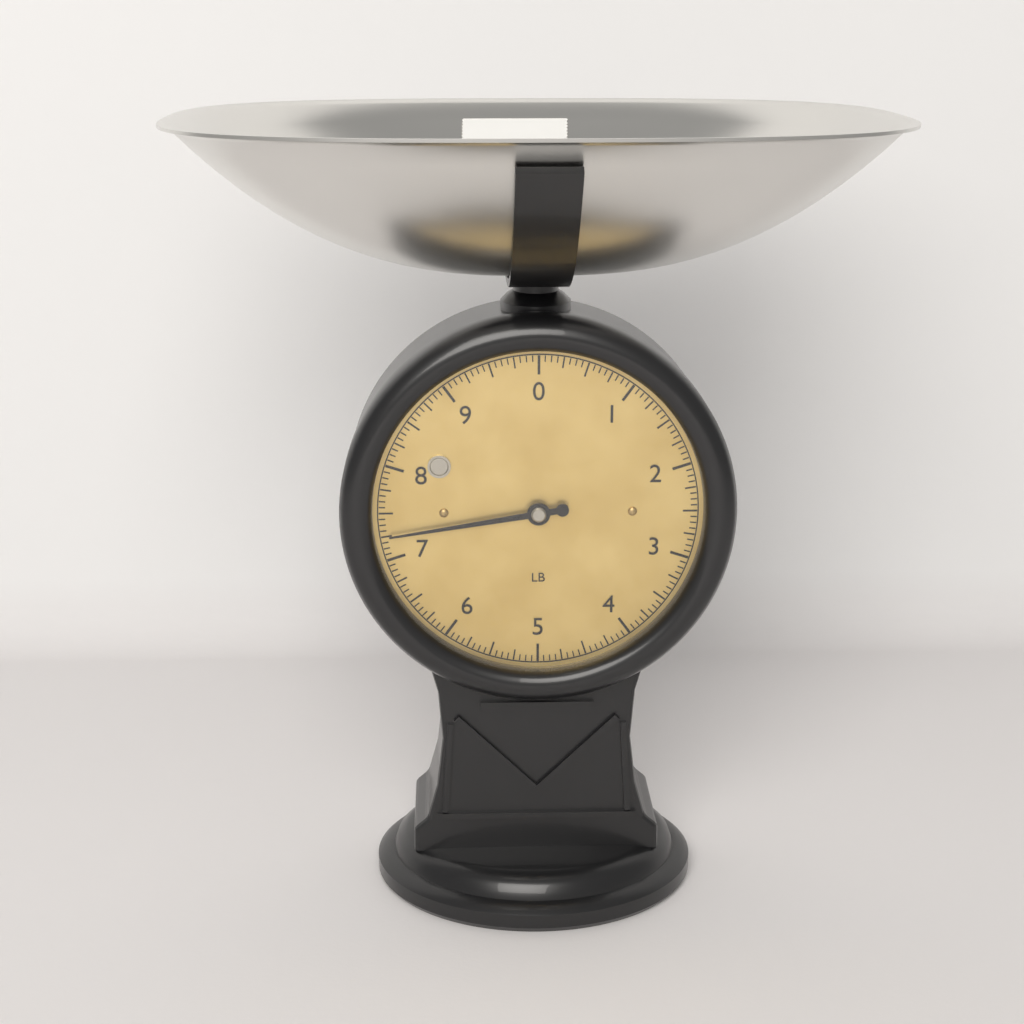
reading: 7.2500 lb
